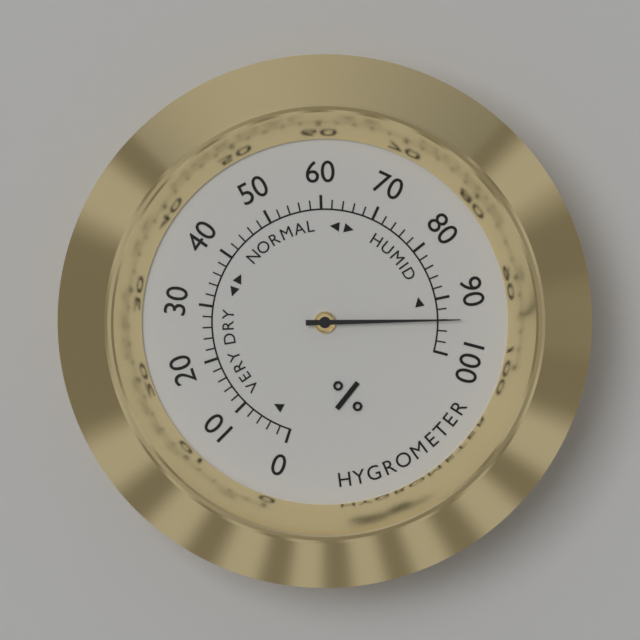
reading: 94 %
